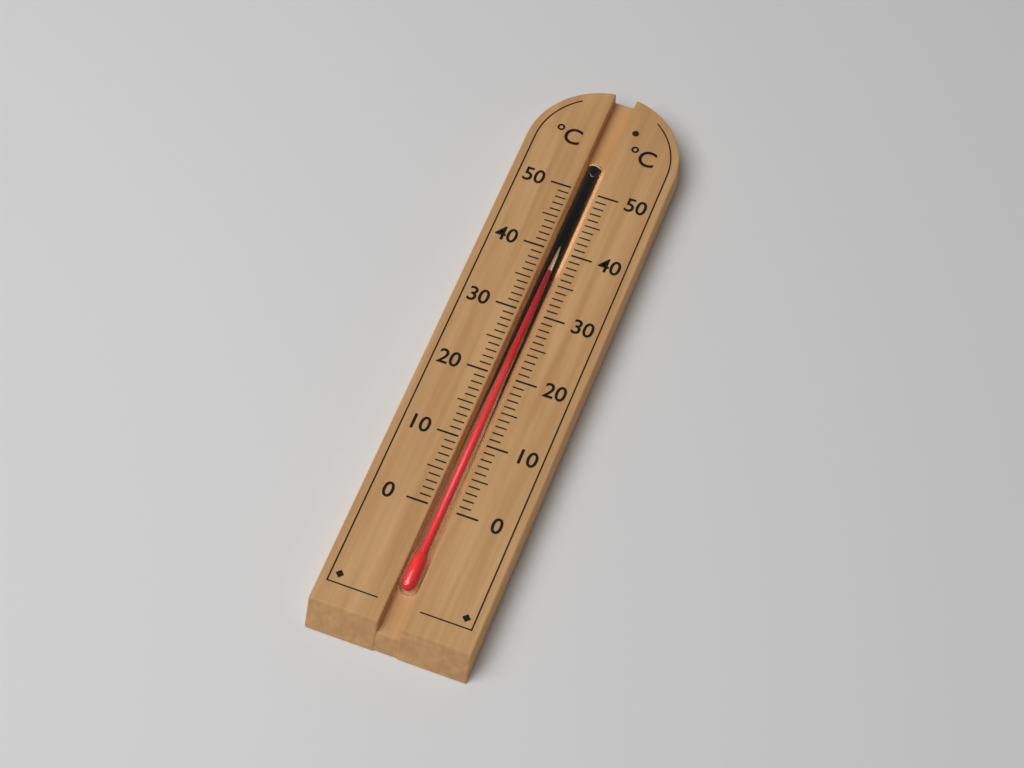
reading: 37 °C
